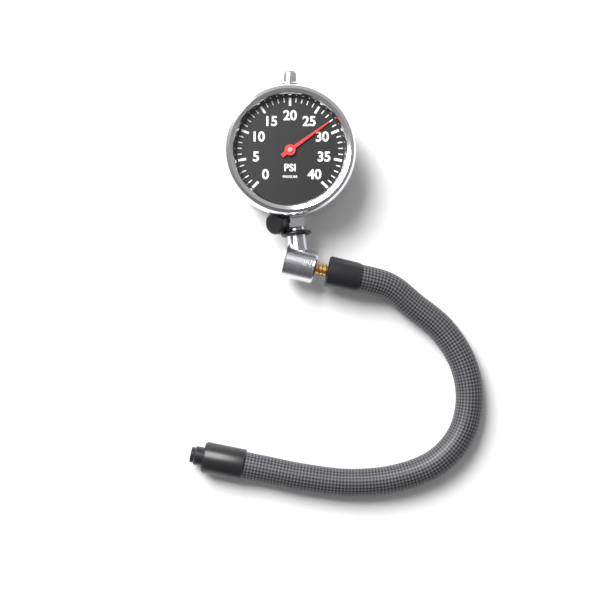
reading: 28 psi
